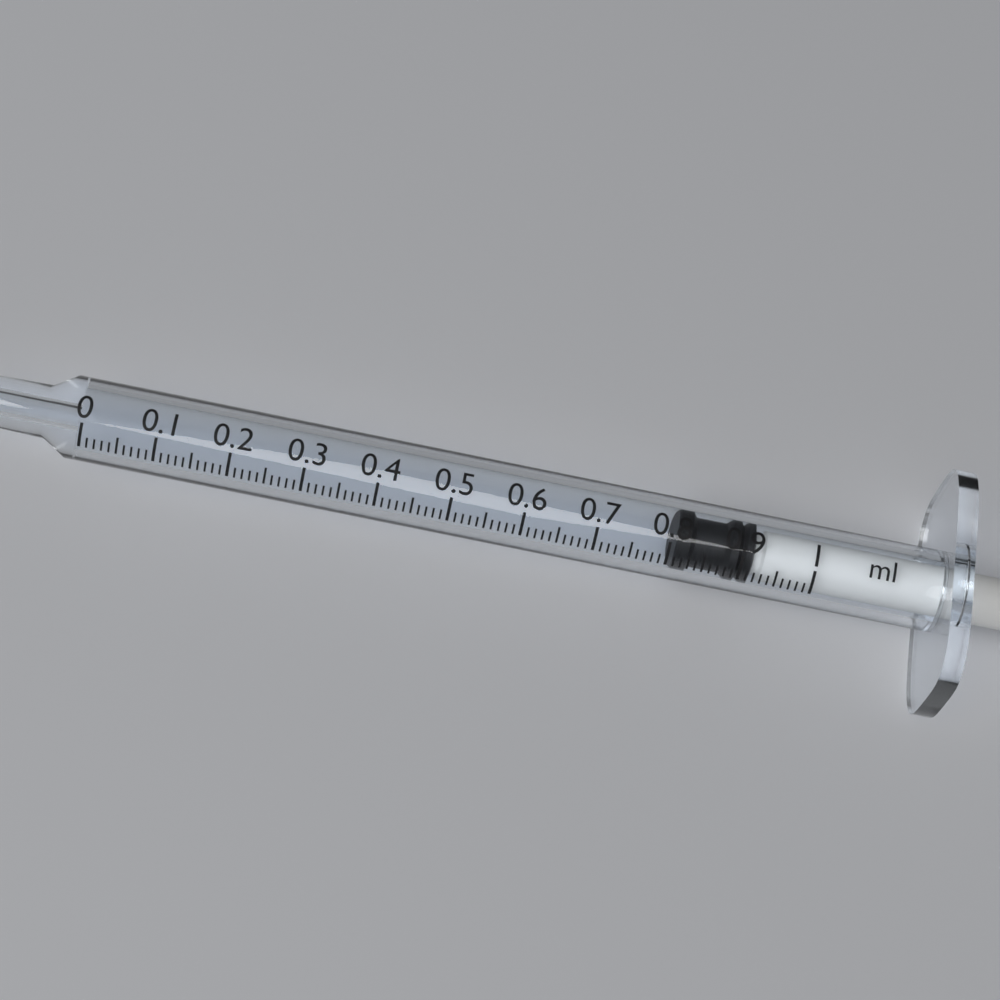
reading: 0.81 ml
